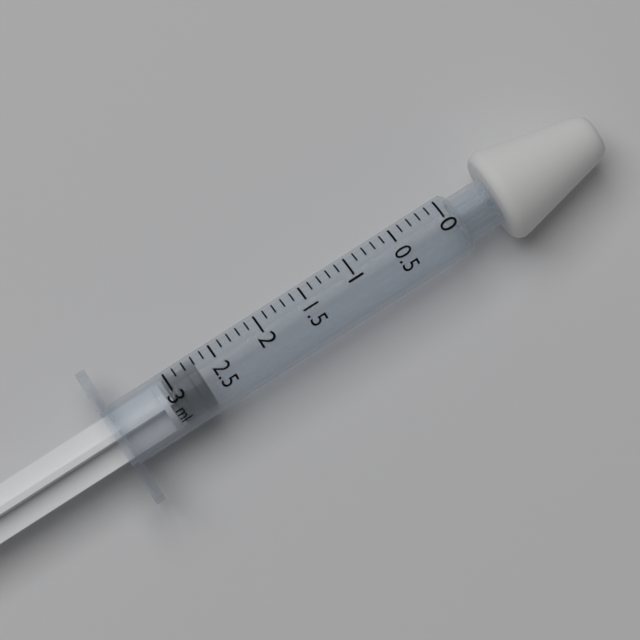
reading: 2.7 ml
